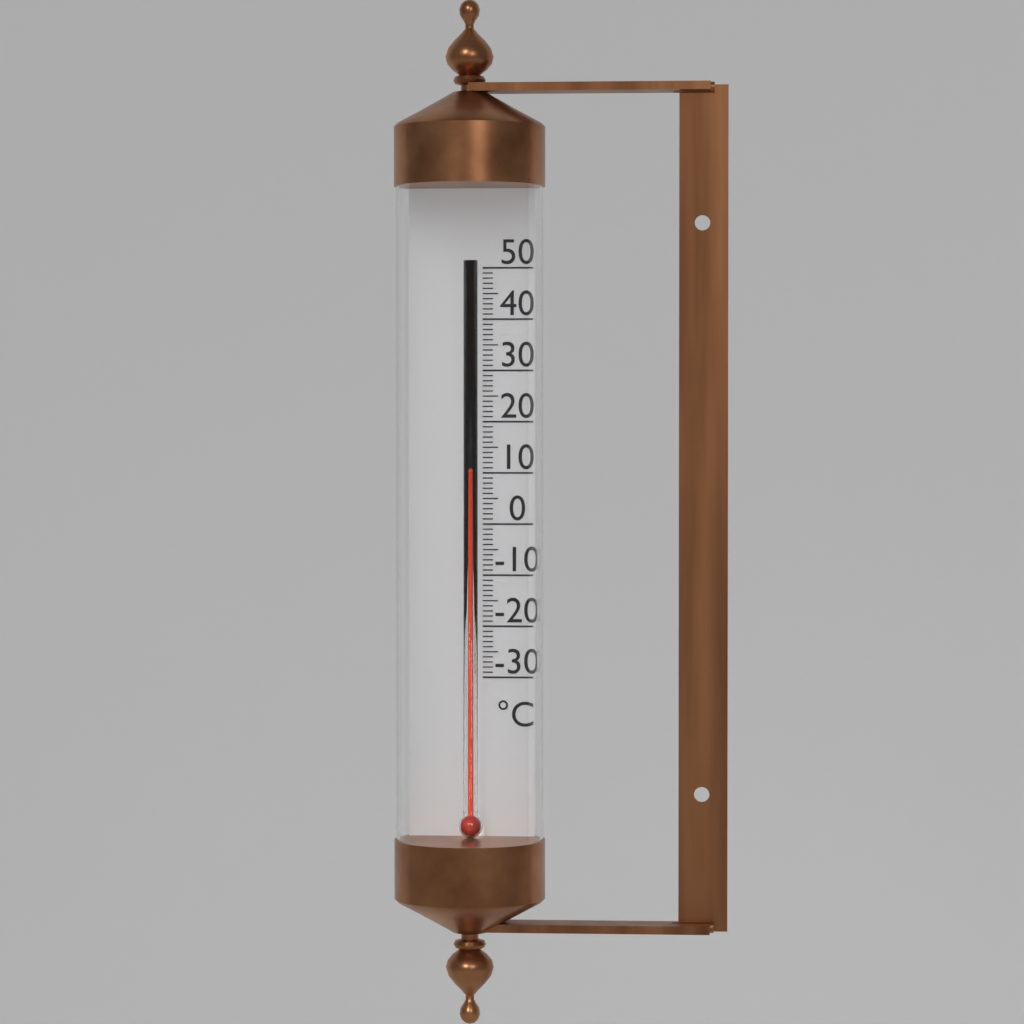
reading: 10 °C
